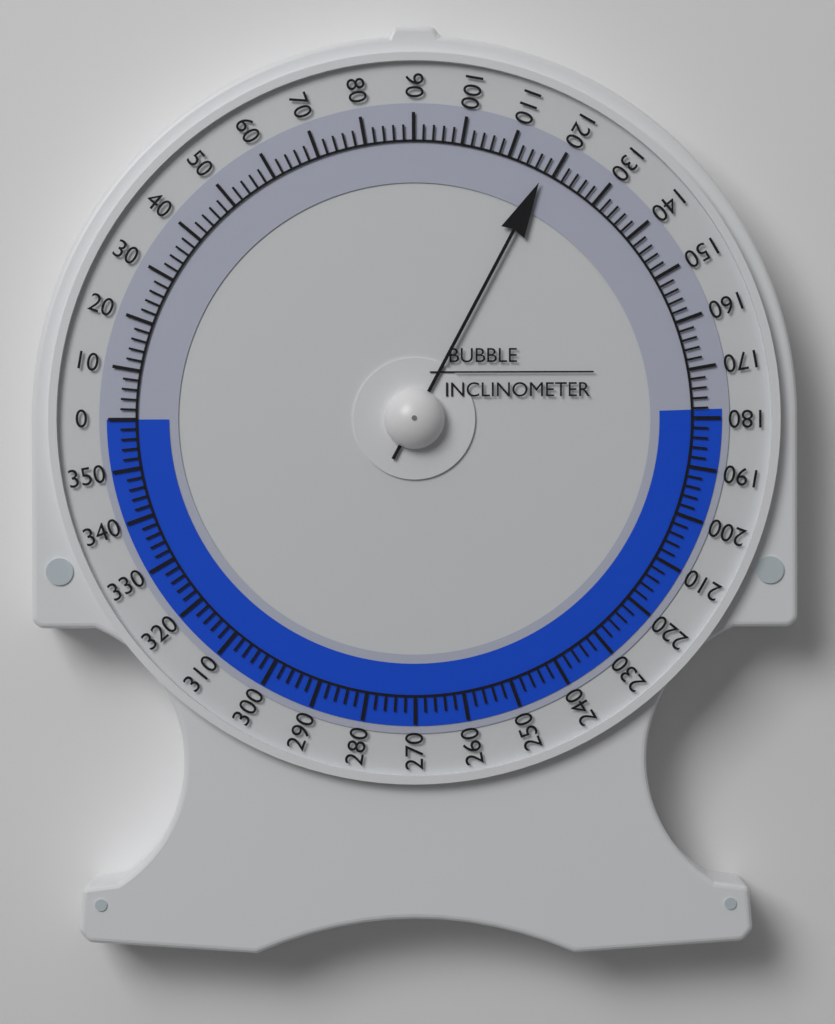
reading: 118 (no unit)
